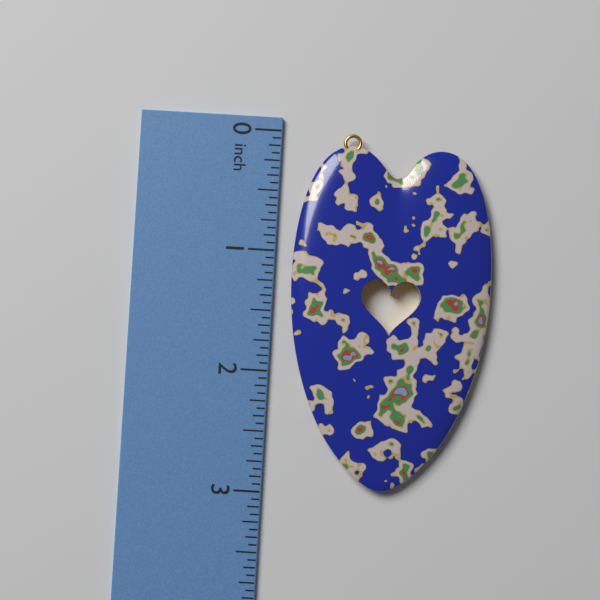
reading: 2.9375 in
